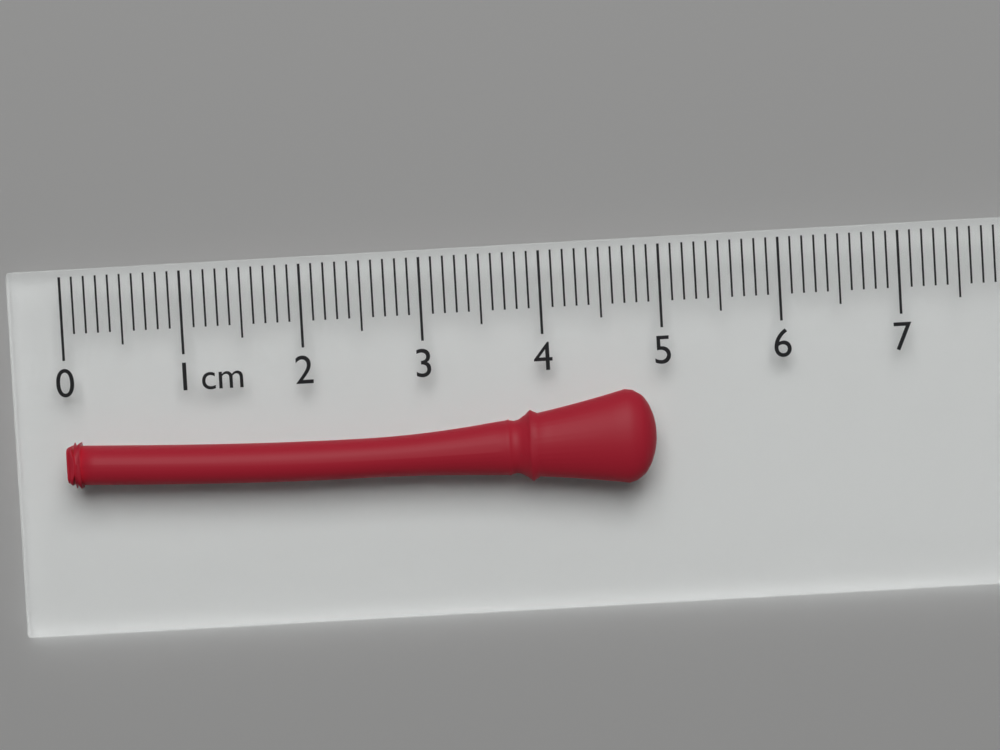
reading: 4.9 cm
